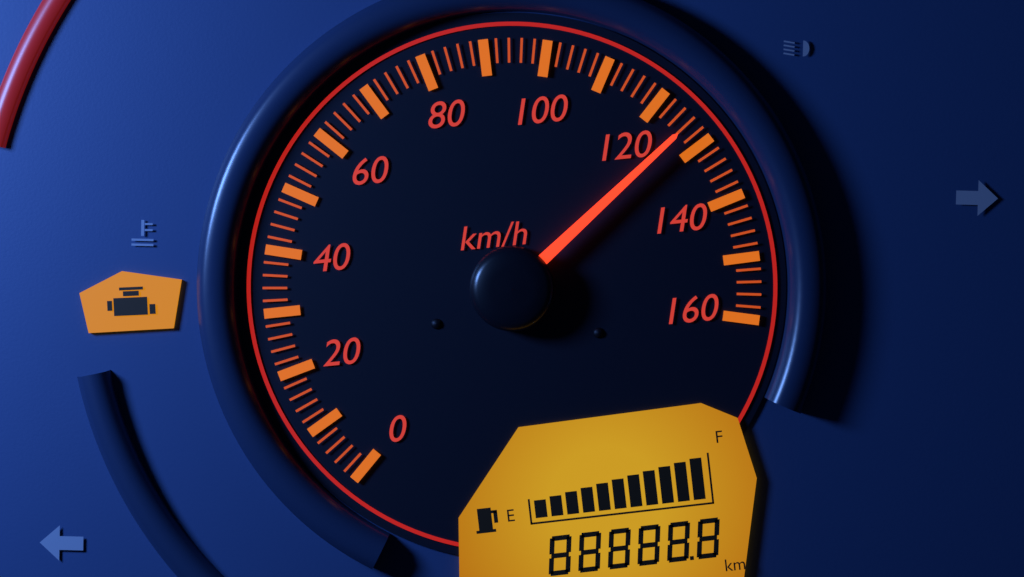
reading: 126 km/h
